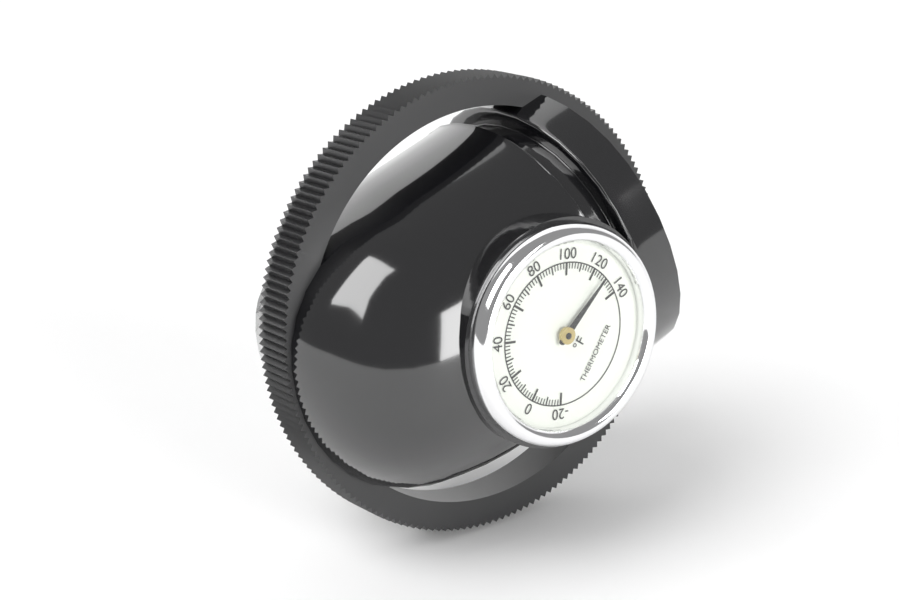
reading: 128 °F
